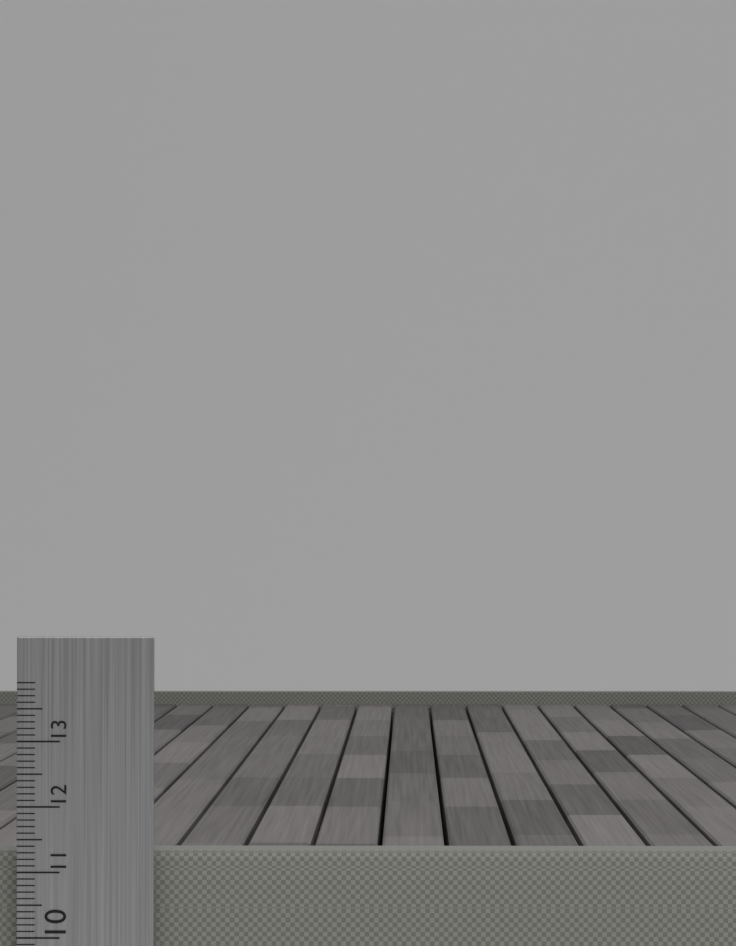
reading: 11.3 cm
